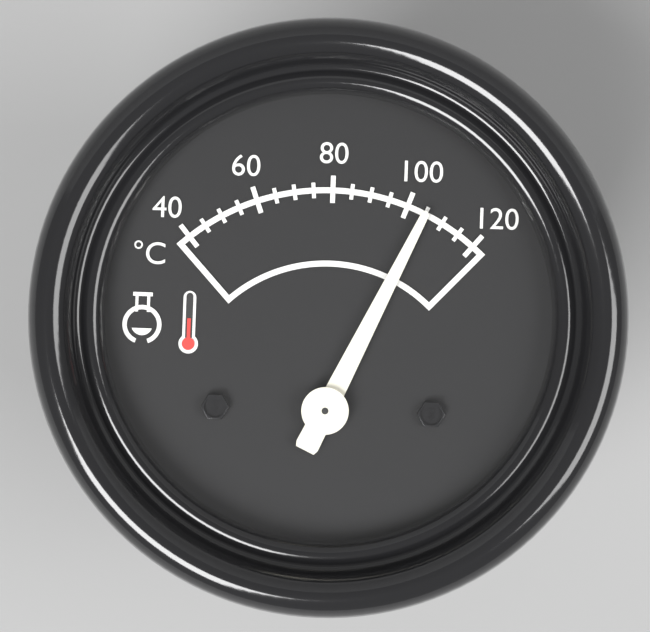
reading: 105 °C
